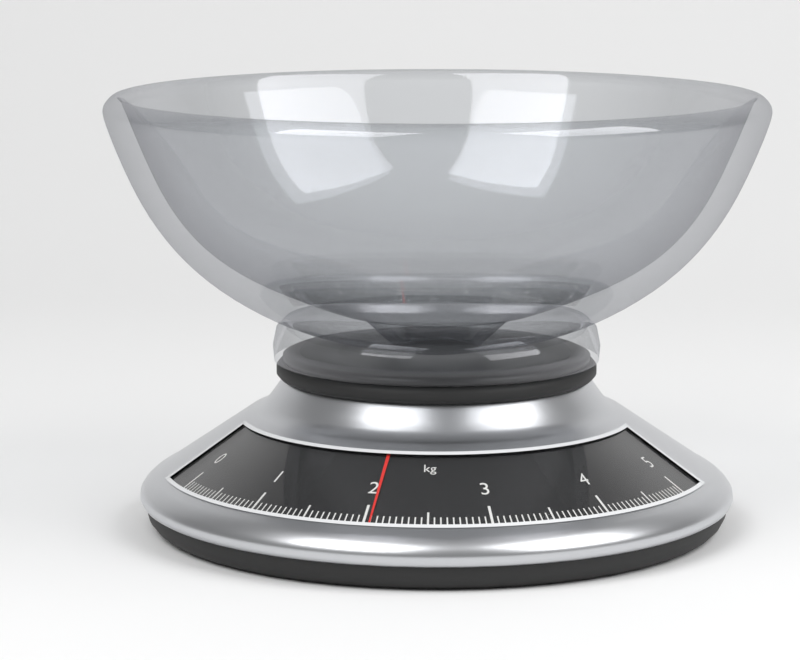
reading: 2.05 kg
